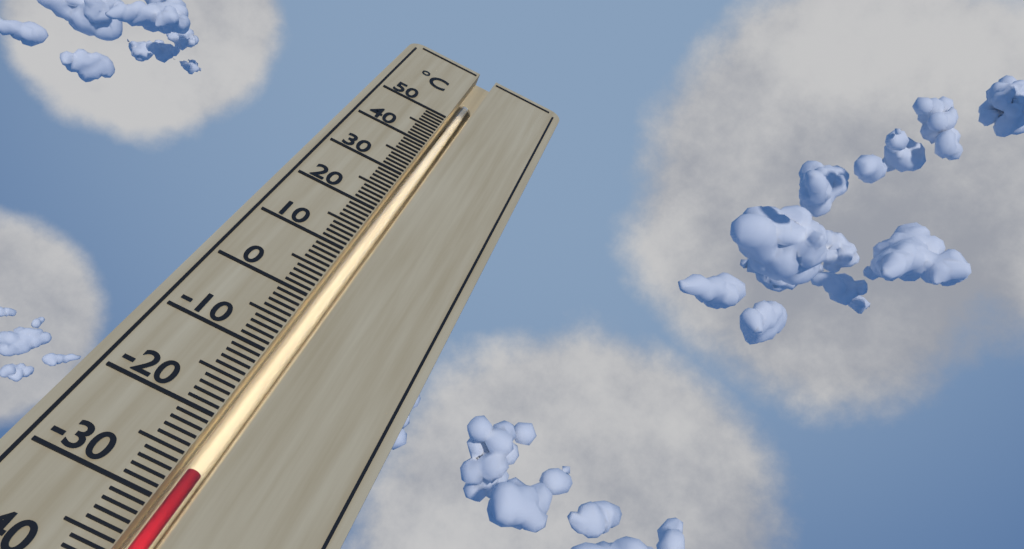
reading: -26 °C
